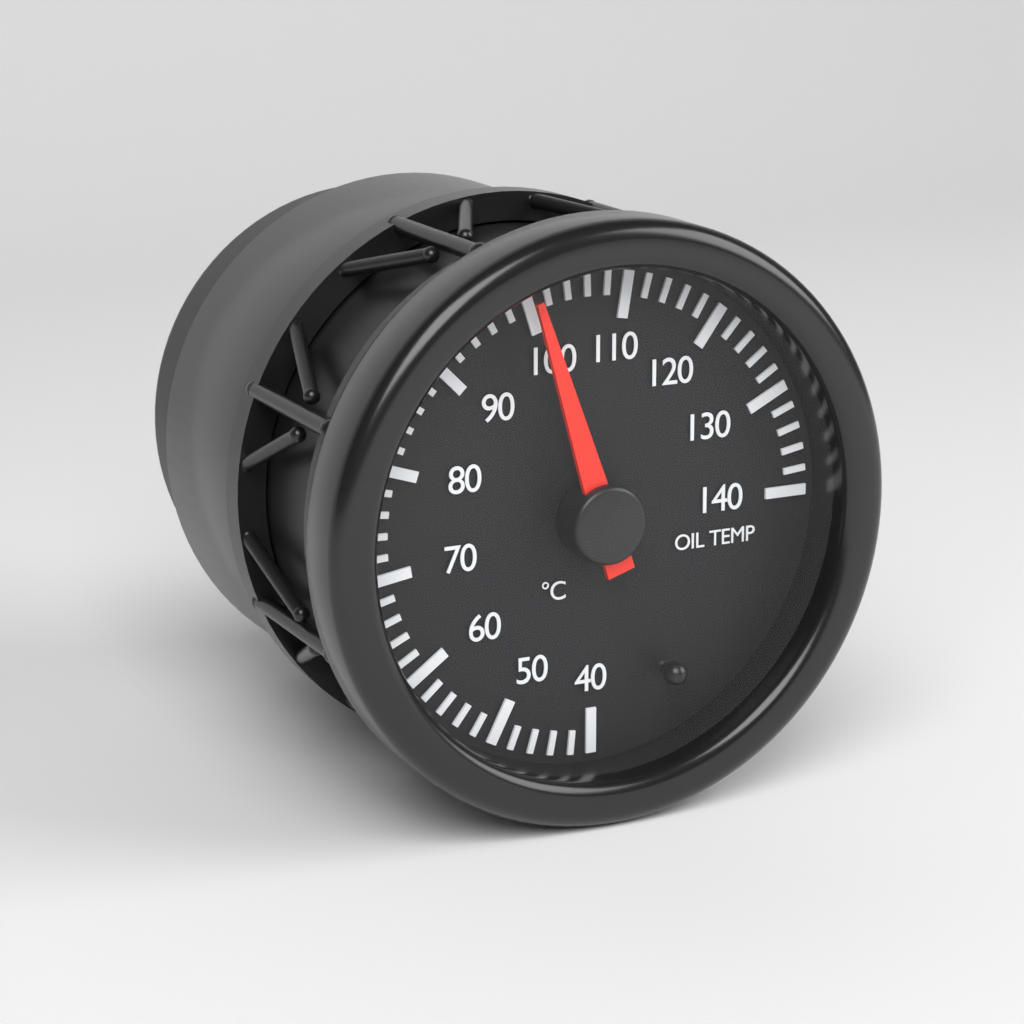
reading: 100 °C
